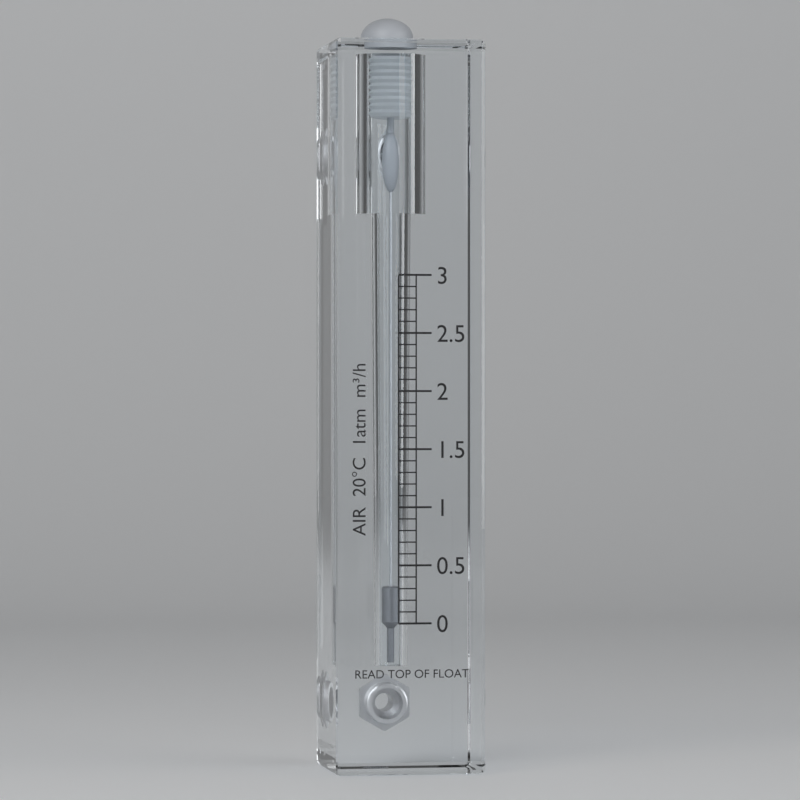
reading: 0.3 m³/h
